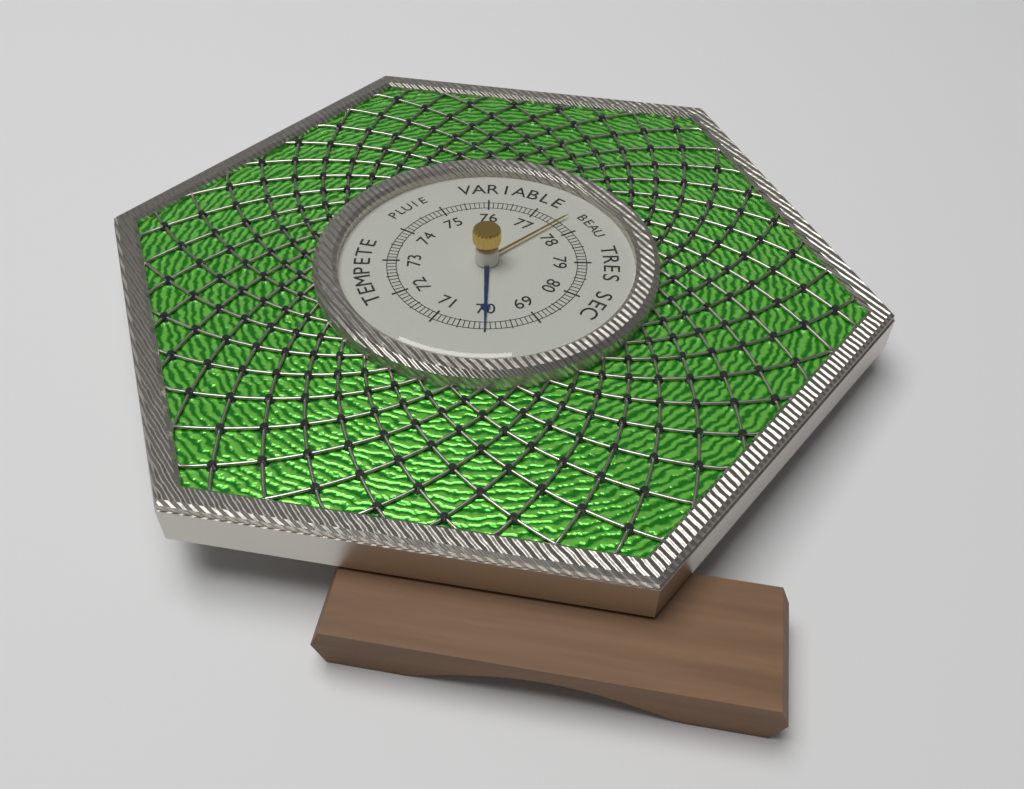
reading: 70.0 (no unit)
